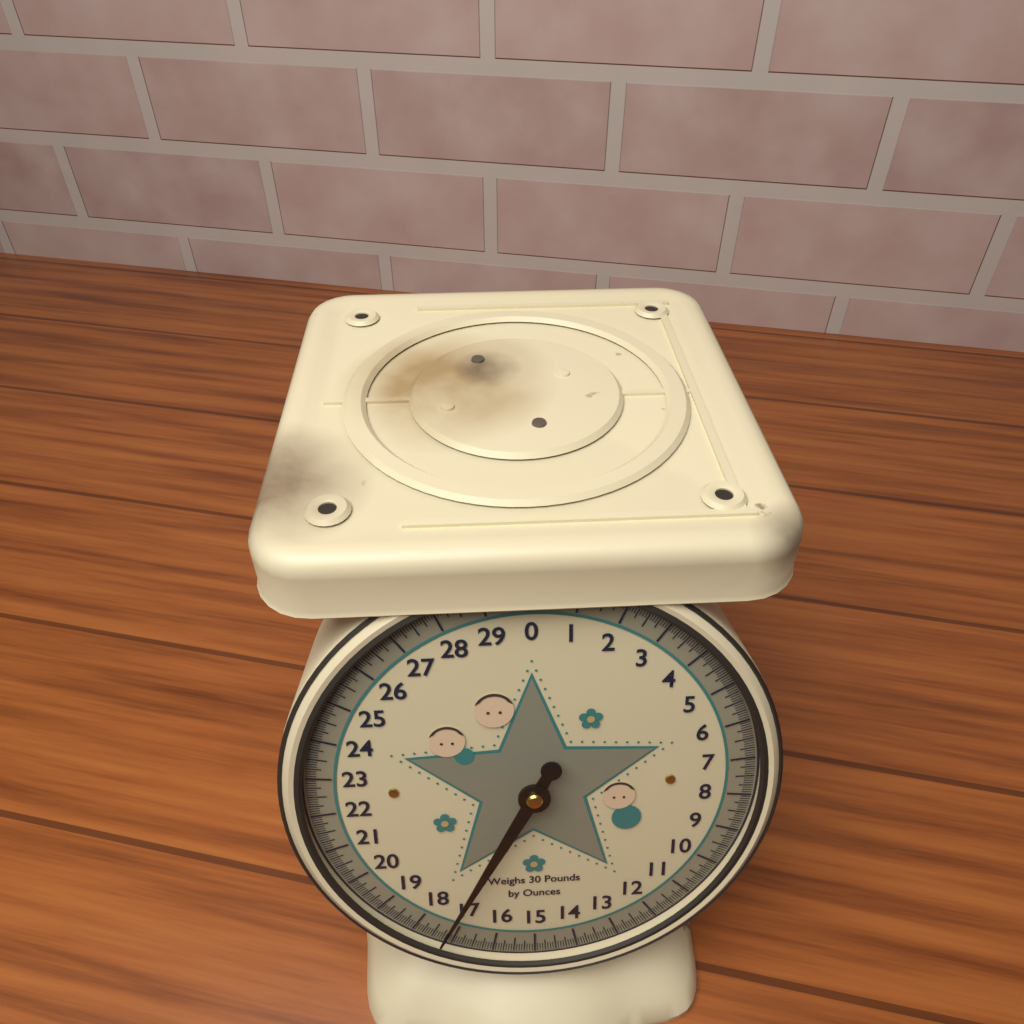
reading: 17.3125 lb
